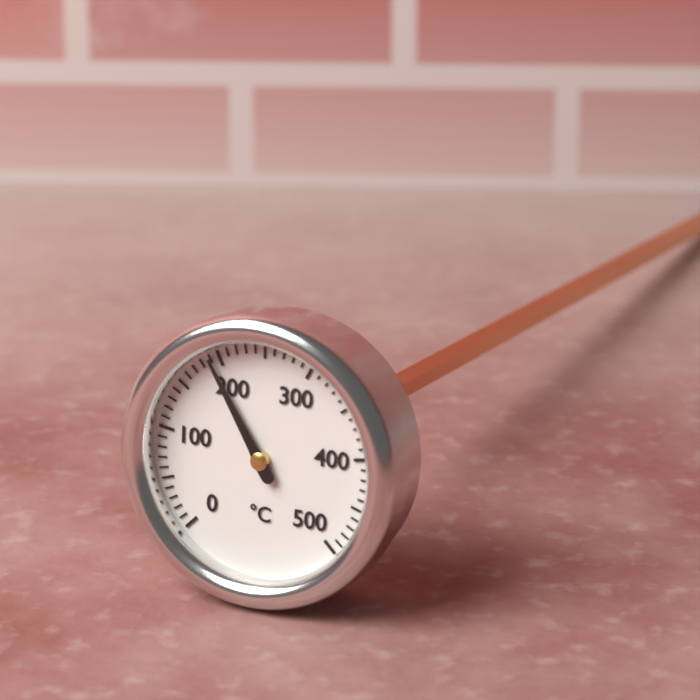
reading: 190 °C
